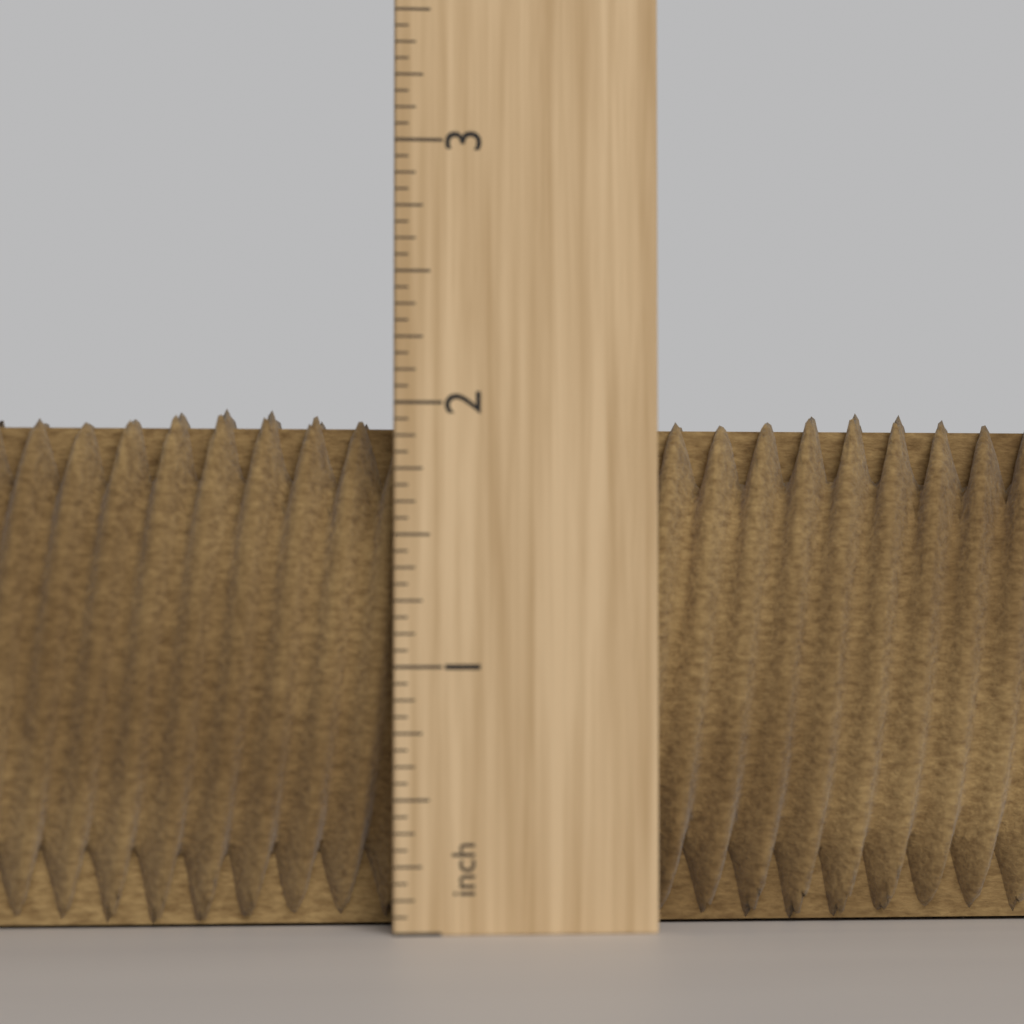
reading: 2.0000 inch
